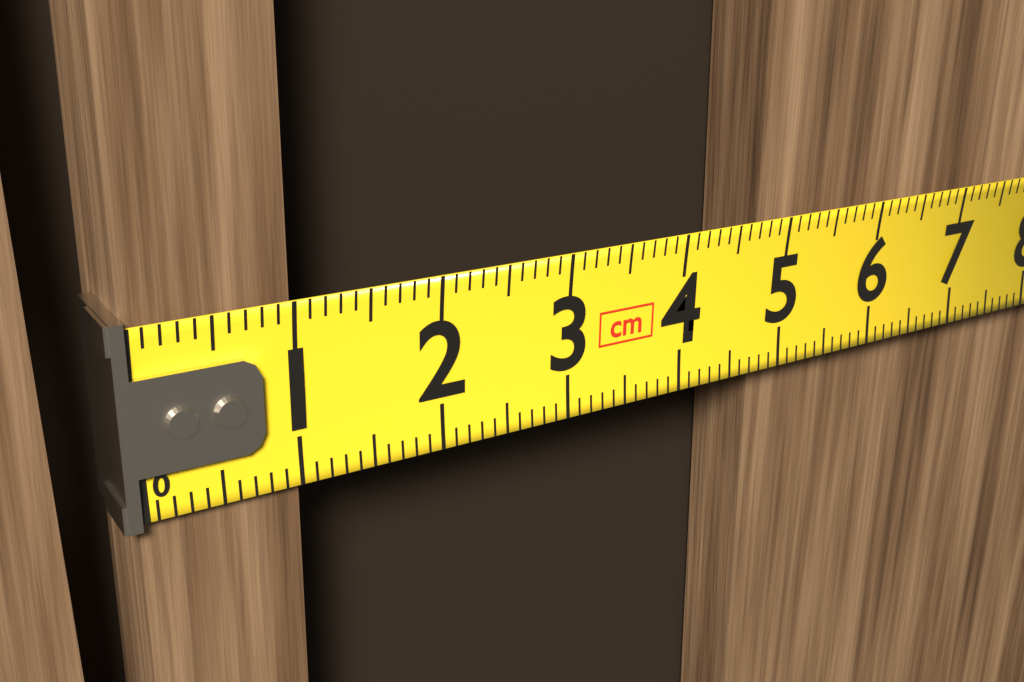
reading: 1.0 cm
